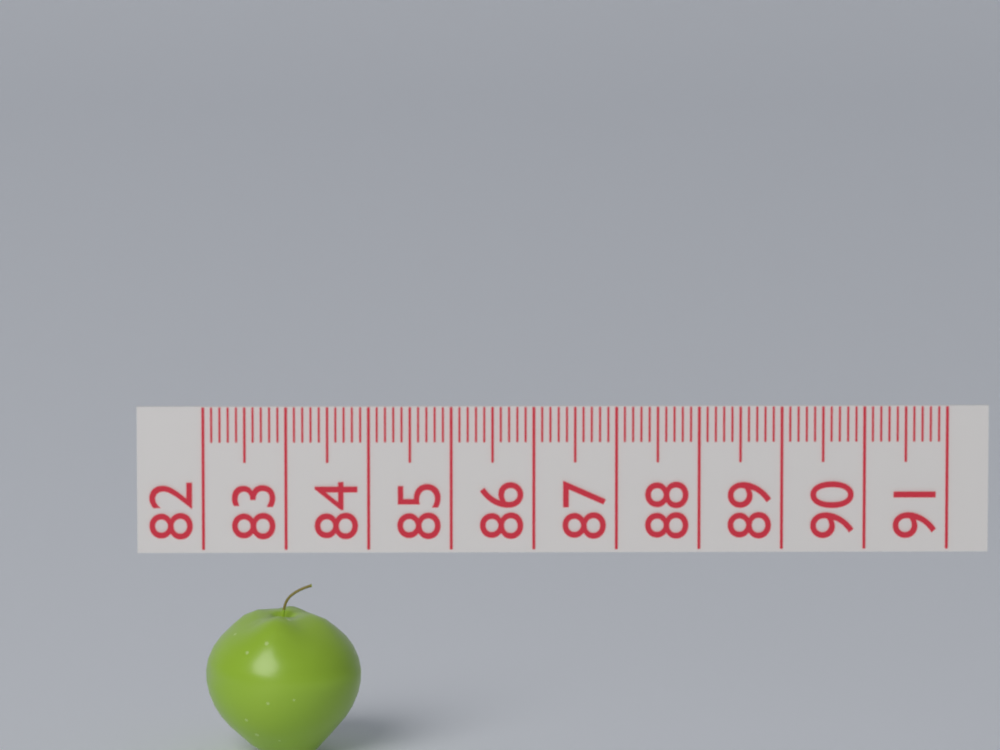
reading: 83.9 (no unit)
